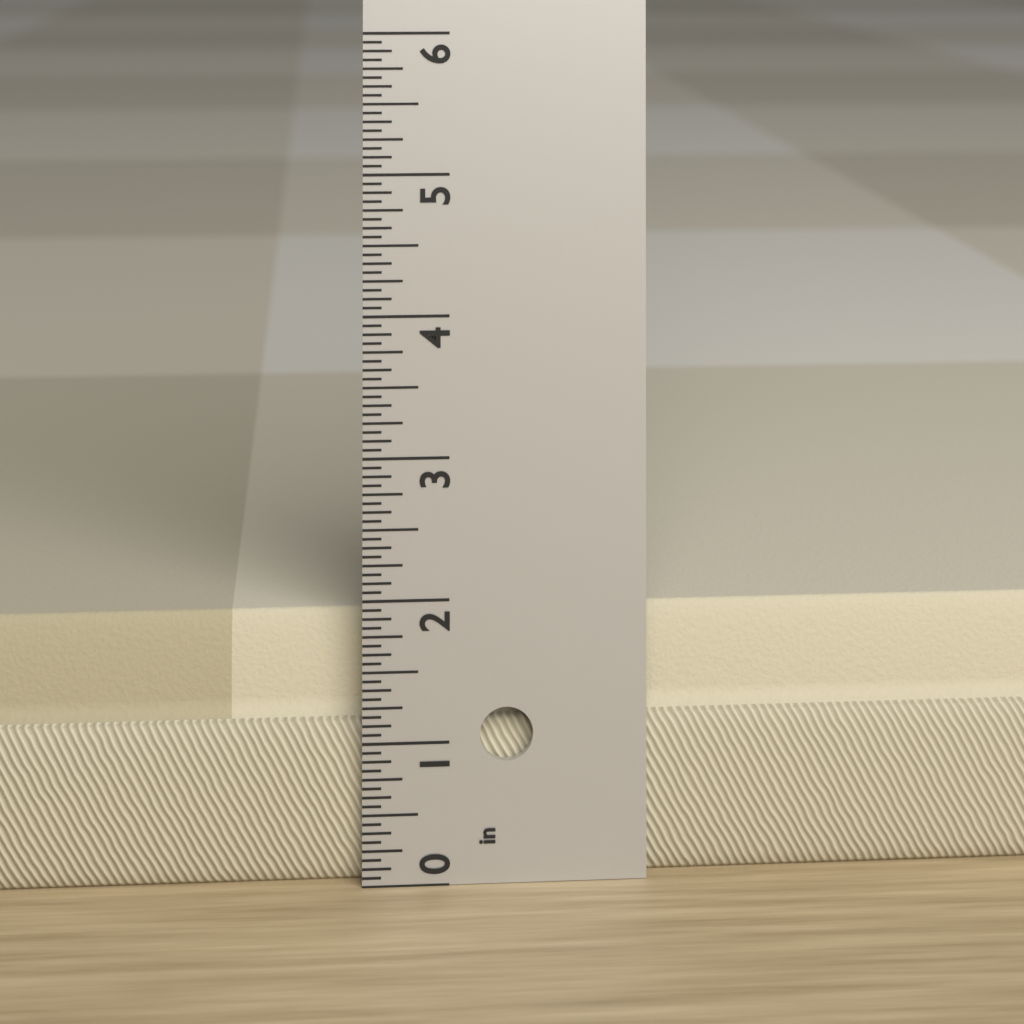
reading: 1.8750 in
